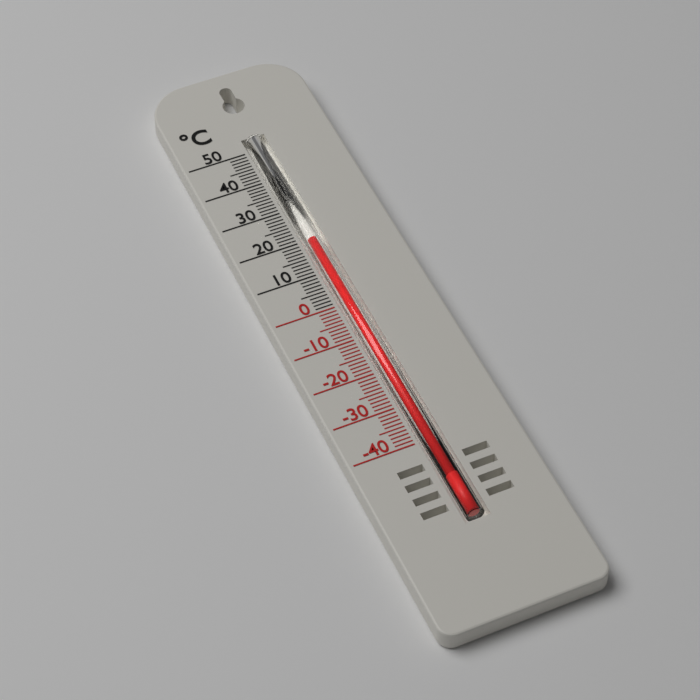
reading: 20 °C
